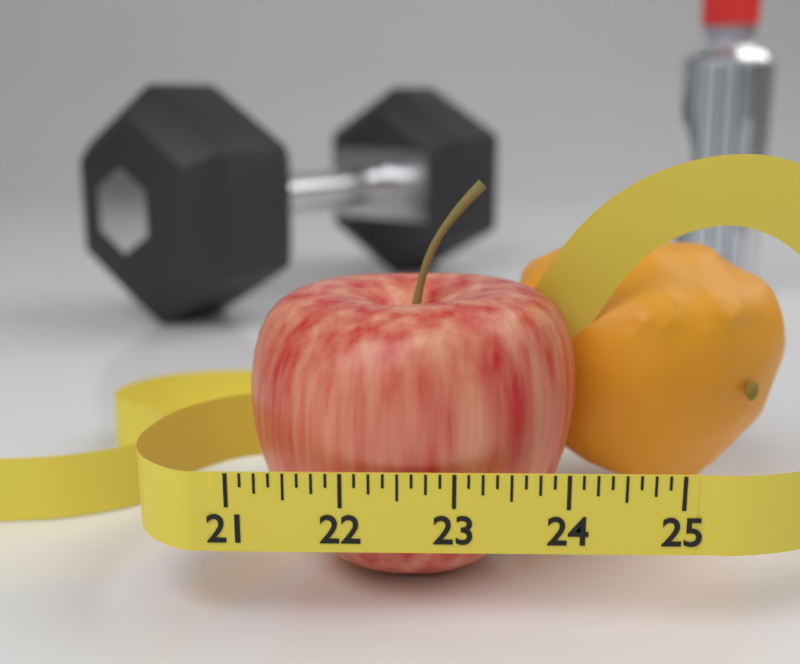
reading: 24.250 (no unit)
